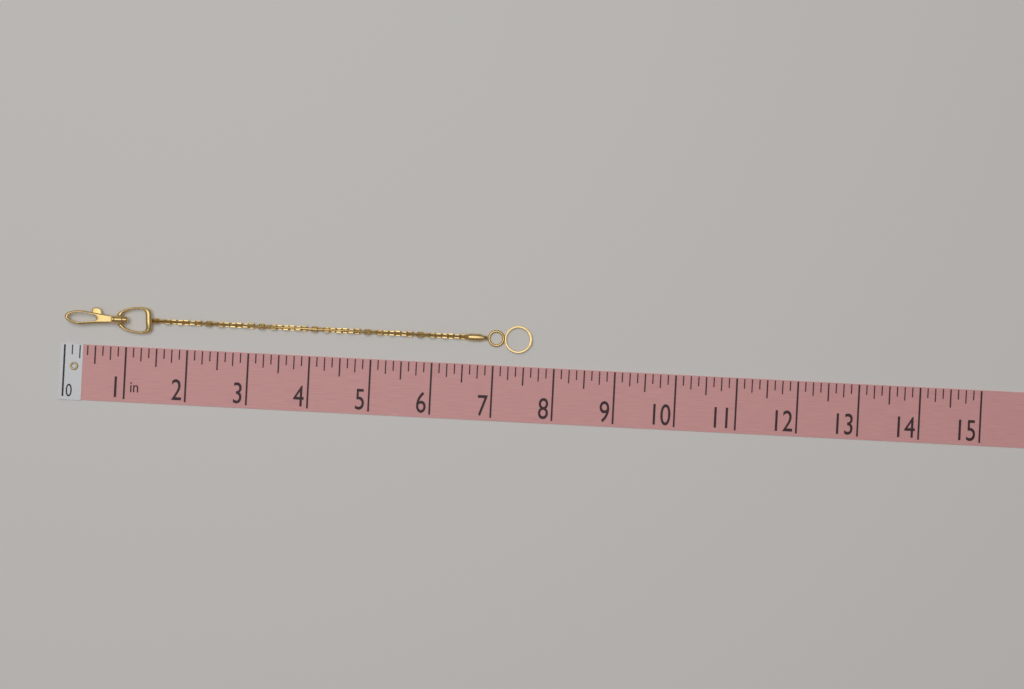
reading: 7.625 in
